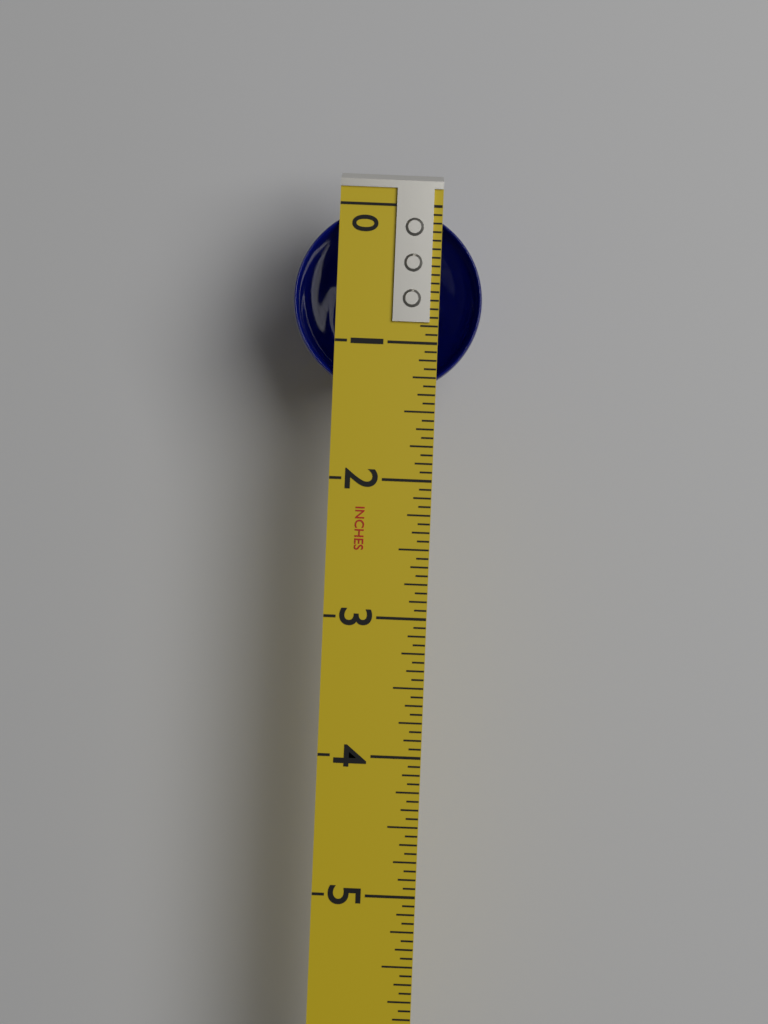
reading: 1.3750 in
